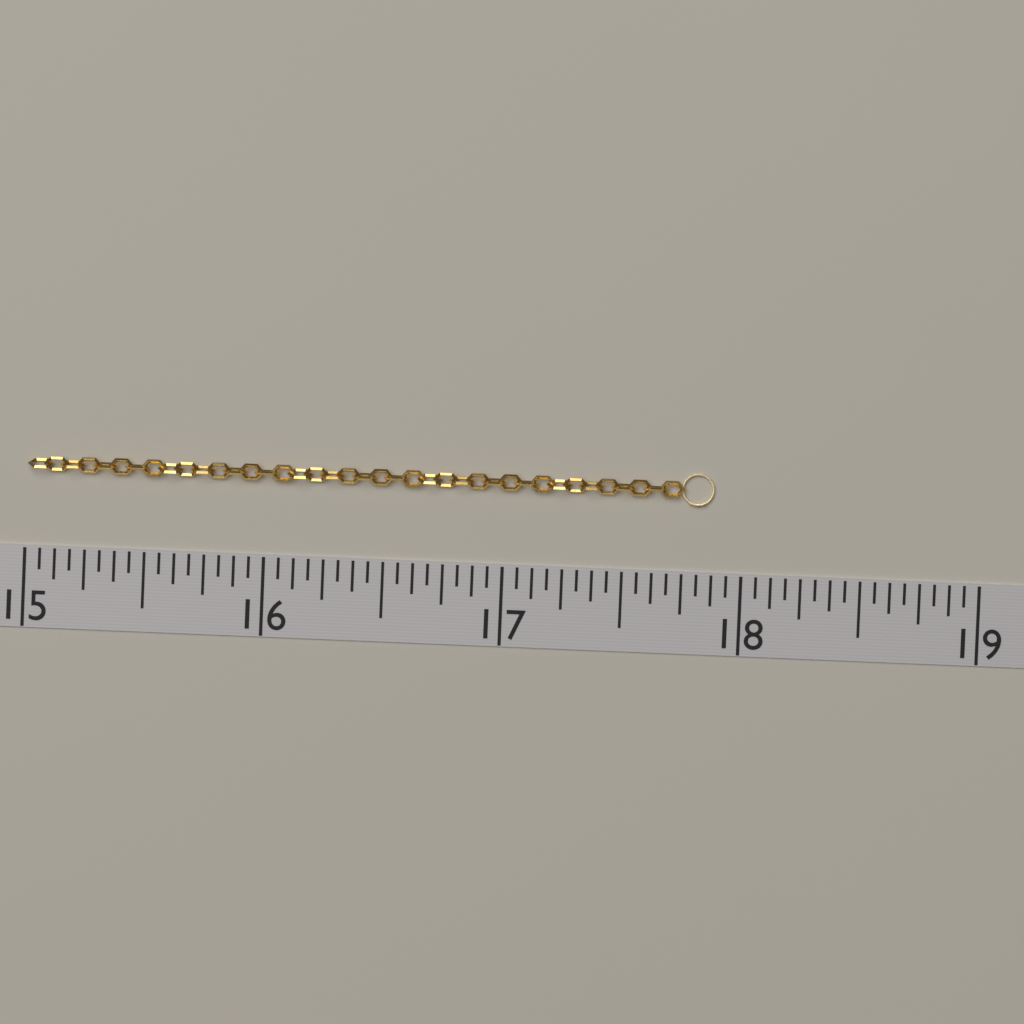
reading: 17.8750 (no unit)
